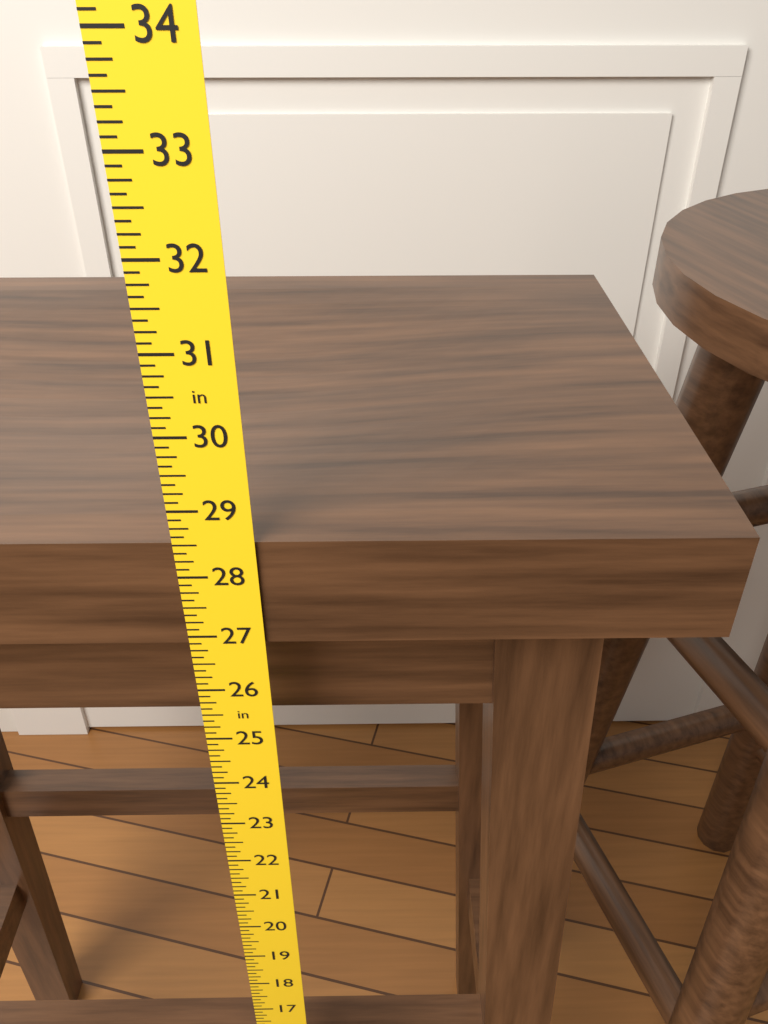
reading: 28.500 in
